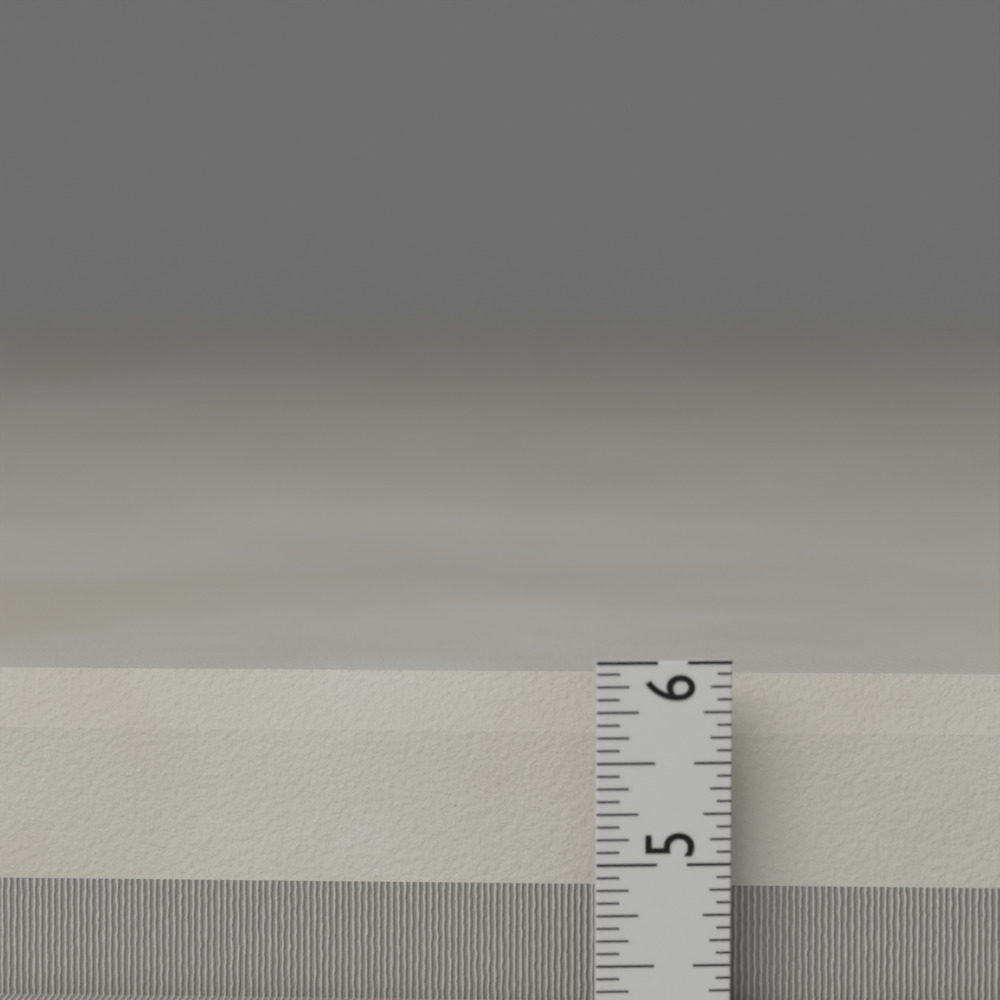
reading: 5.8750 in
